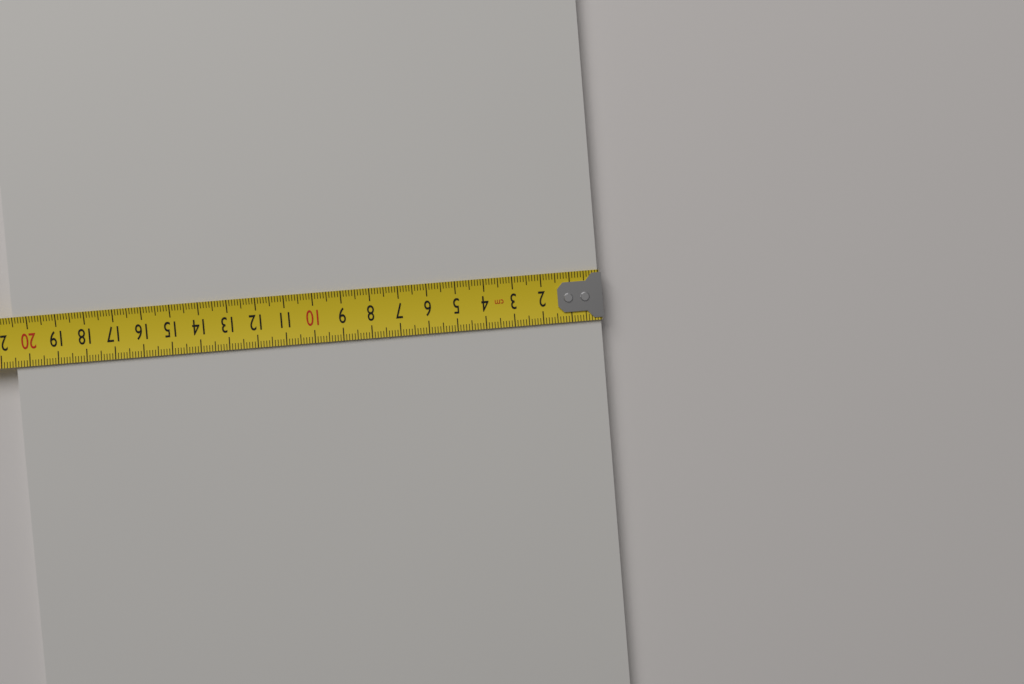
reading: 20.5 cm
